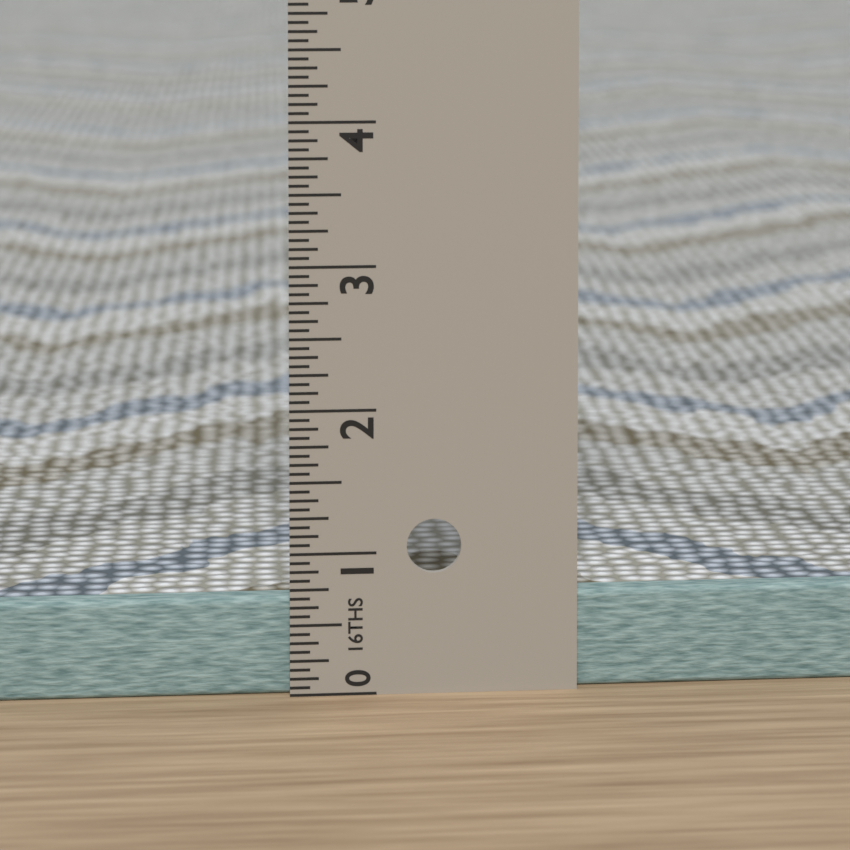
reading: 0.6875 in
